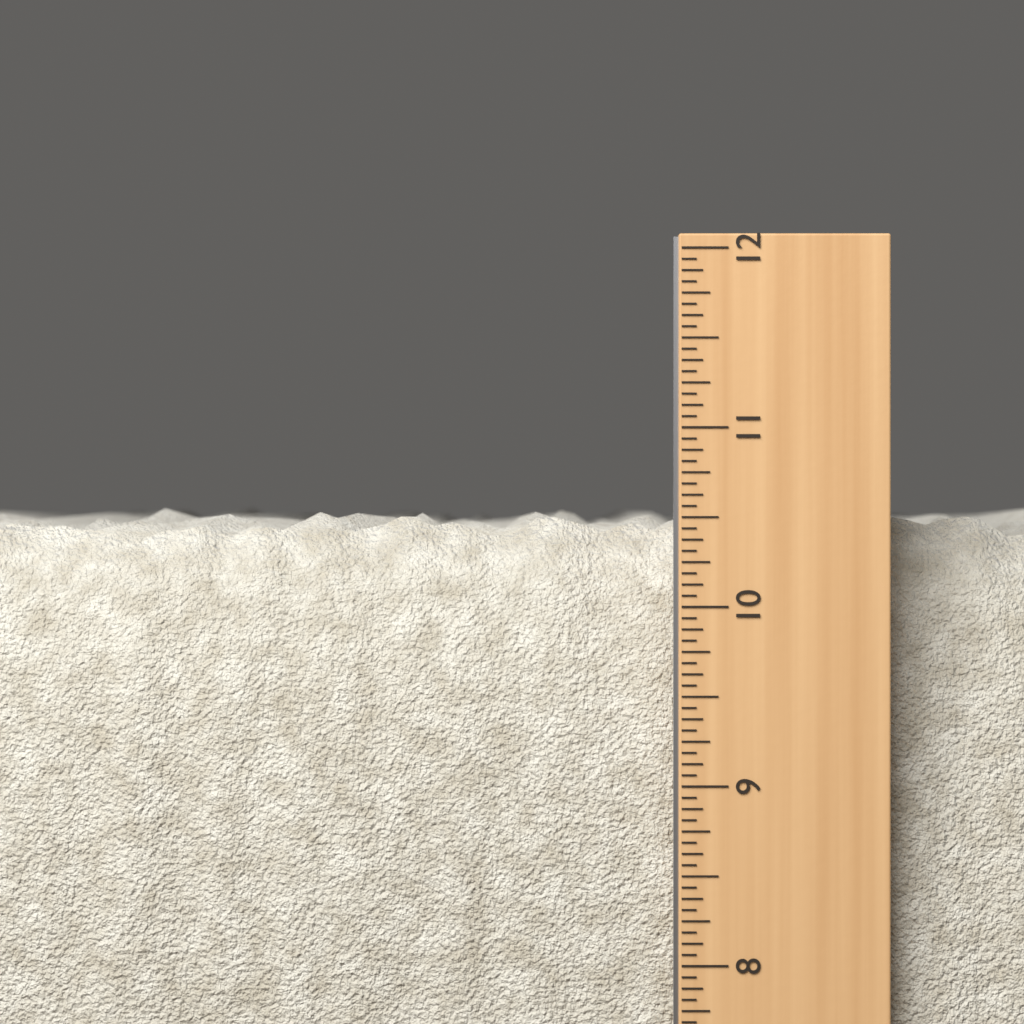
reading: 10.5625 in
